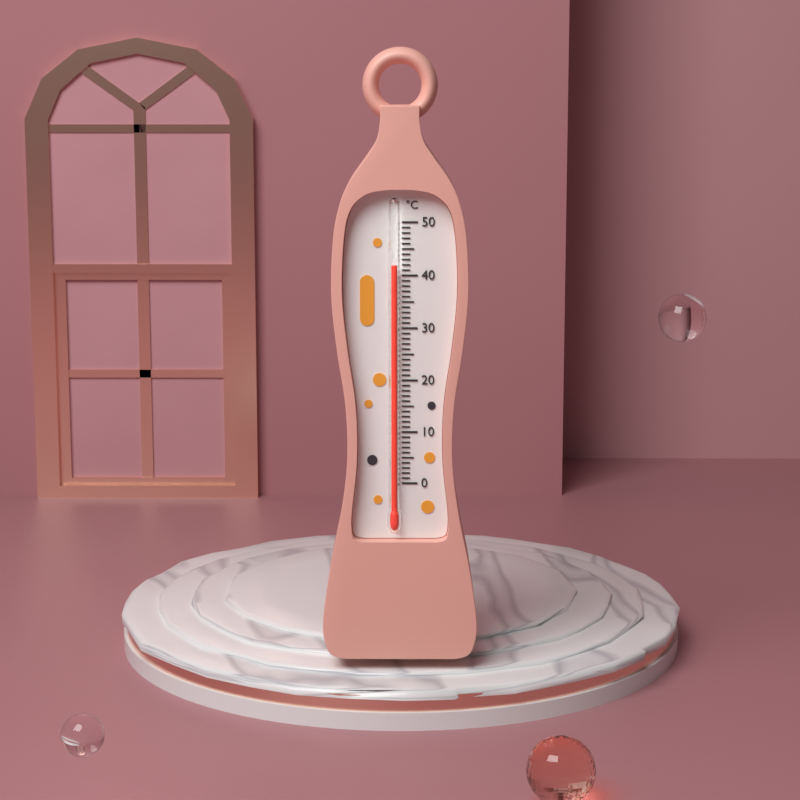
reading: 42 °C
